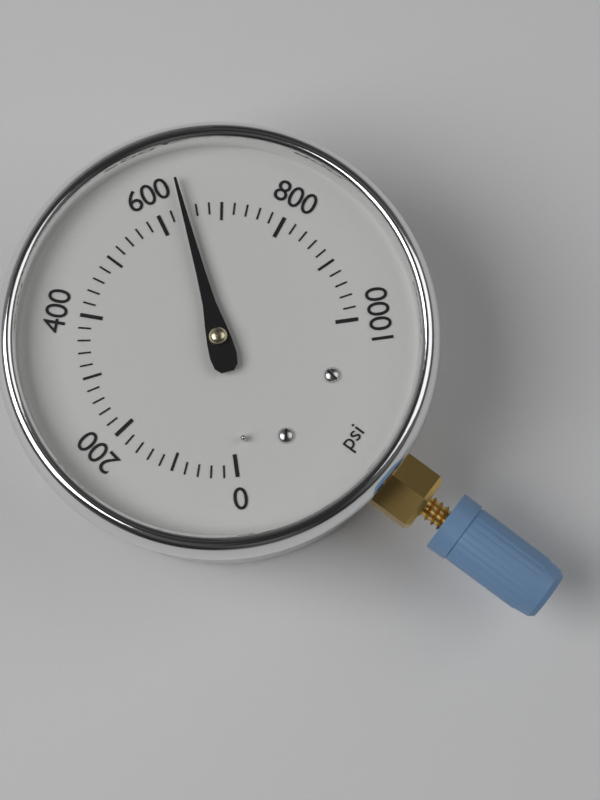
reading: 640 psi
